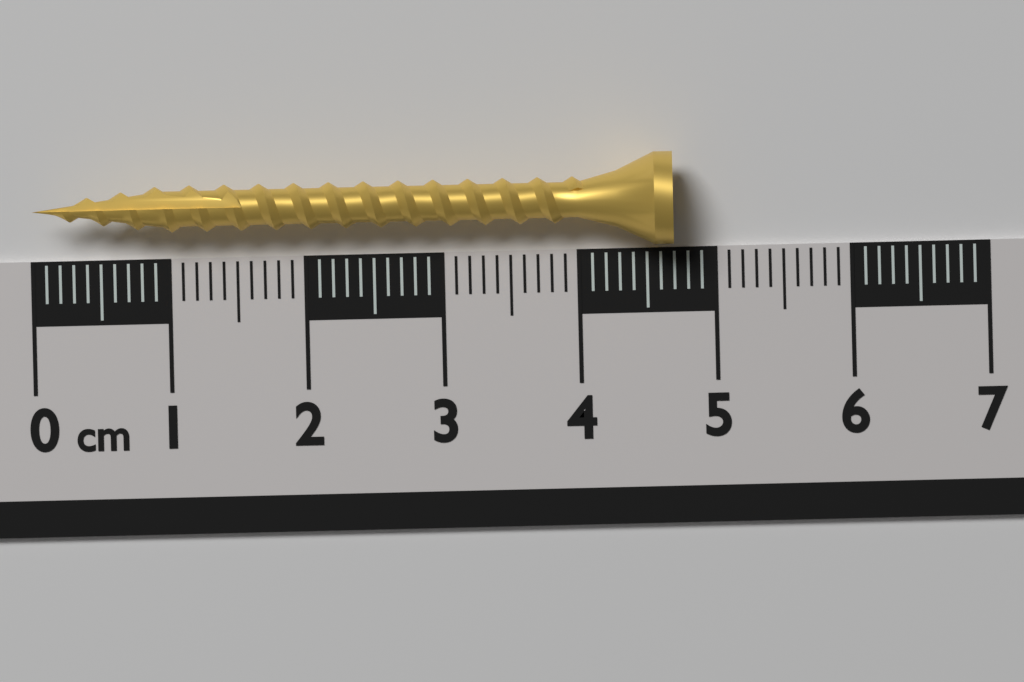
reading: 4.7 cm
